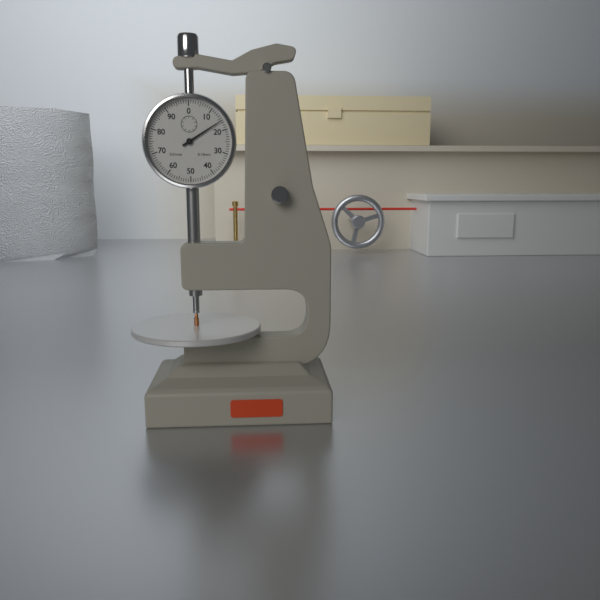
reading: 0.16 mm
